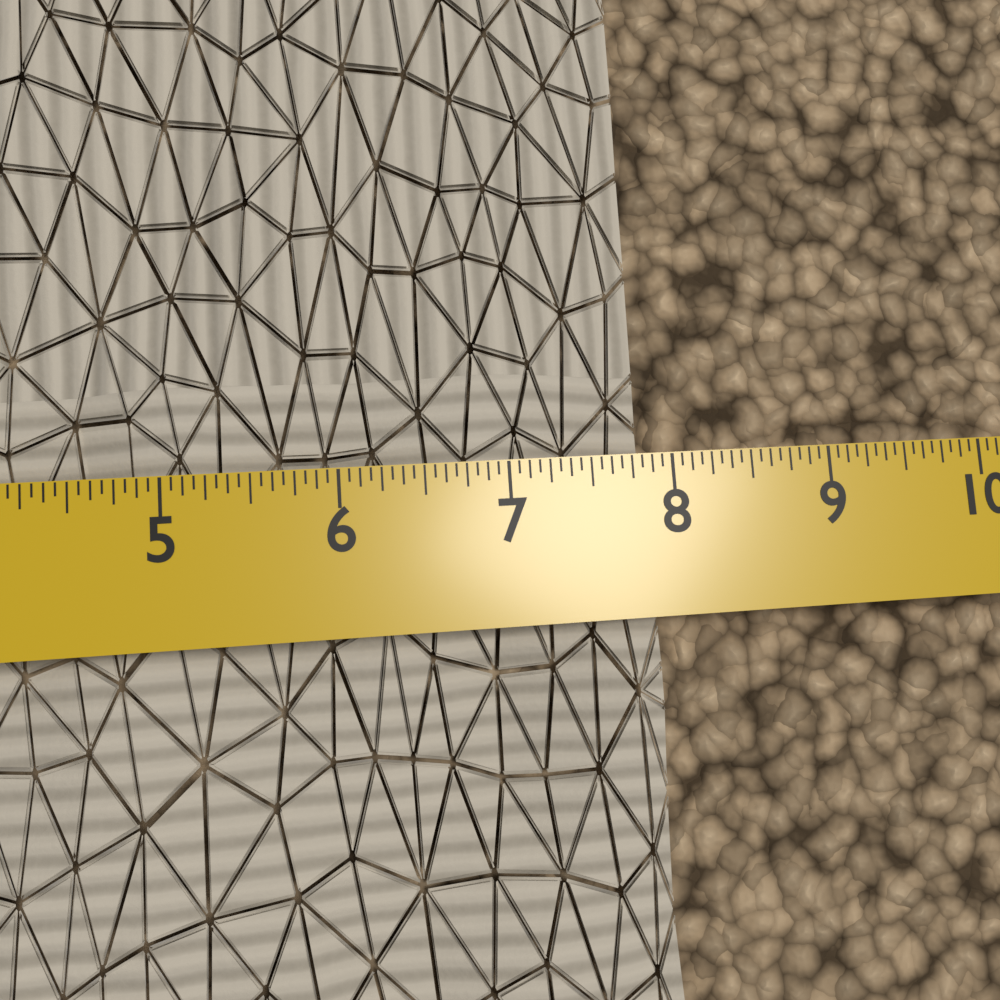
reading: 7.8750 in
